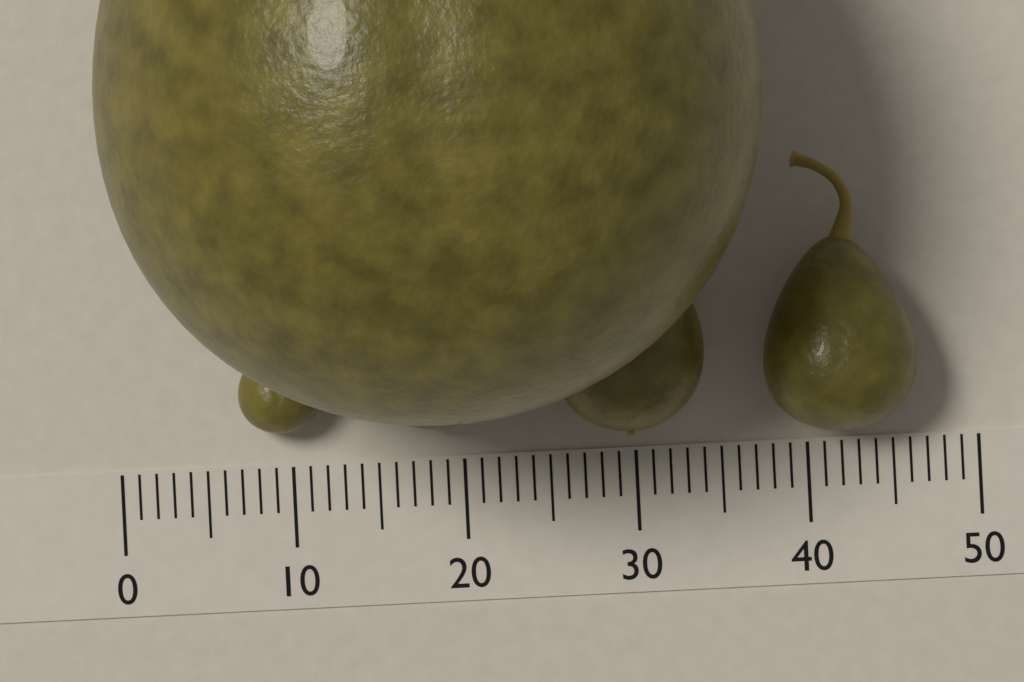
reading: 38 (no unit)
